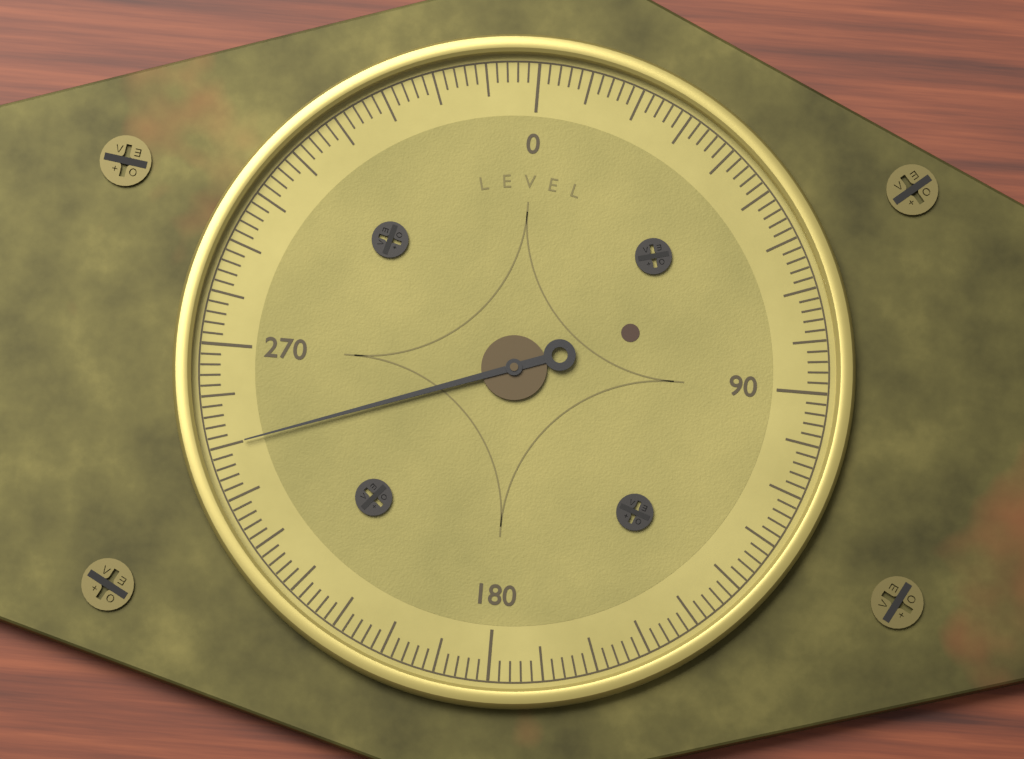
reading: 250 (no unit)
